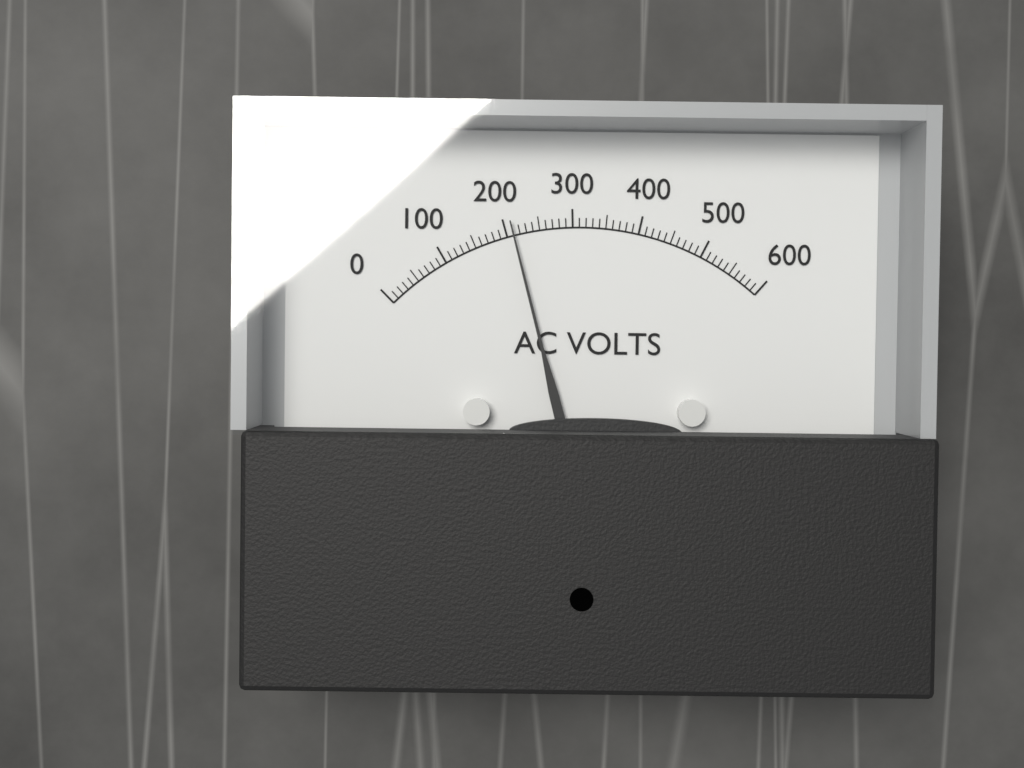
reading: 210 V
